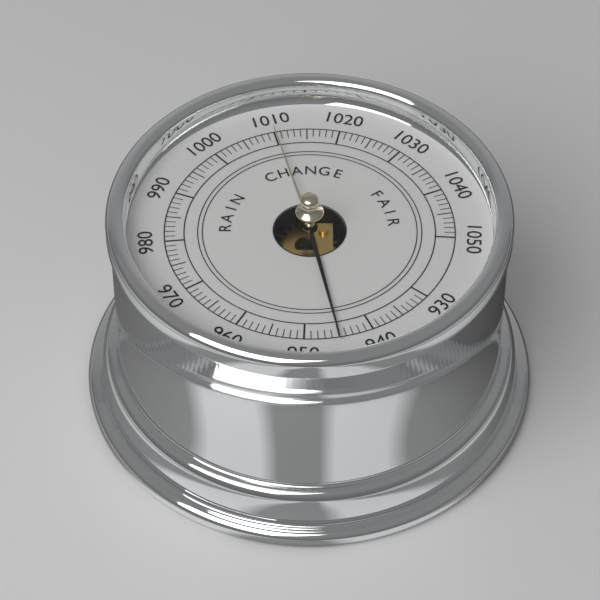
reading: 945 (no unit)
